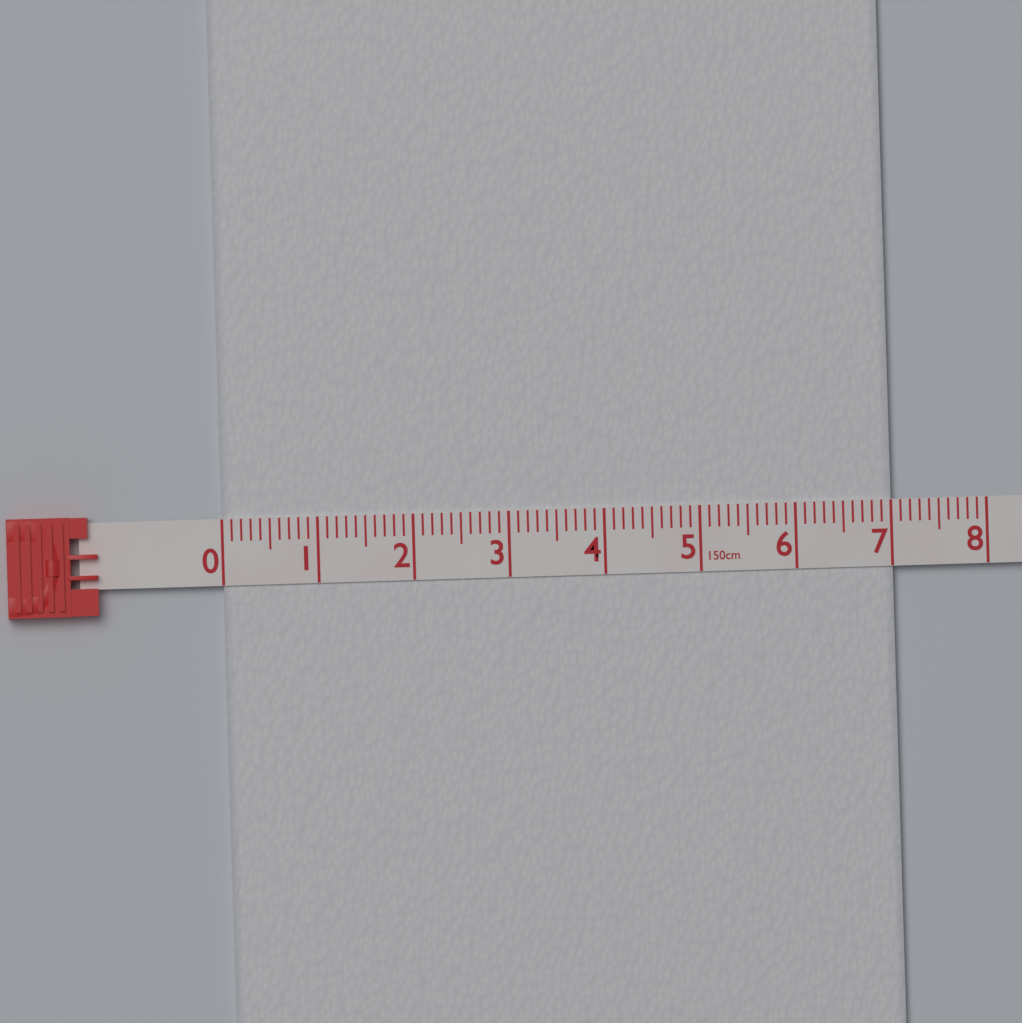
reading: 7.0 cm
